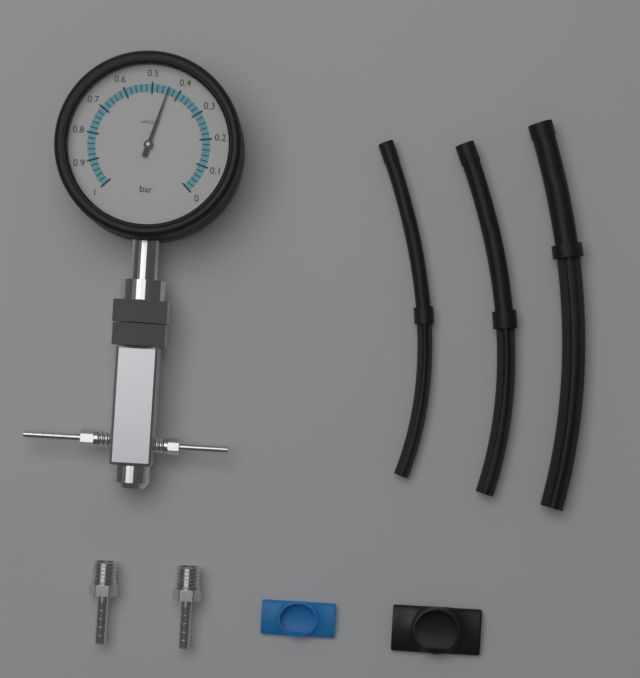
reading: 0.44 bar
